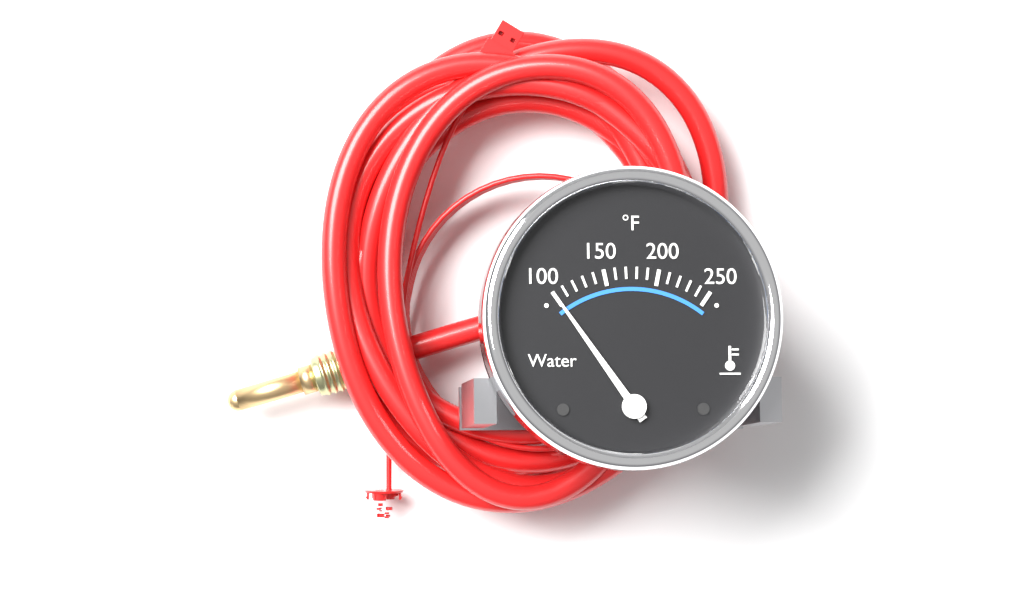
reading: 100 °F
